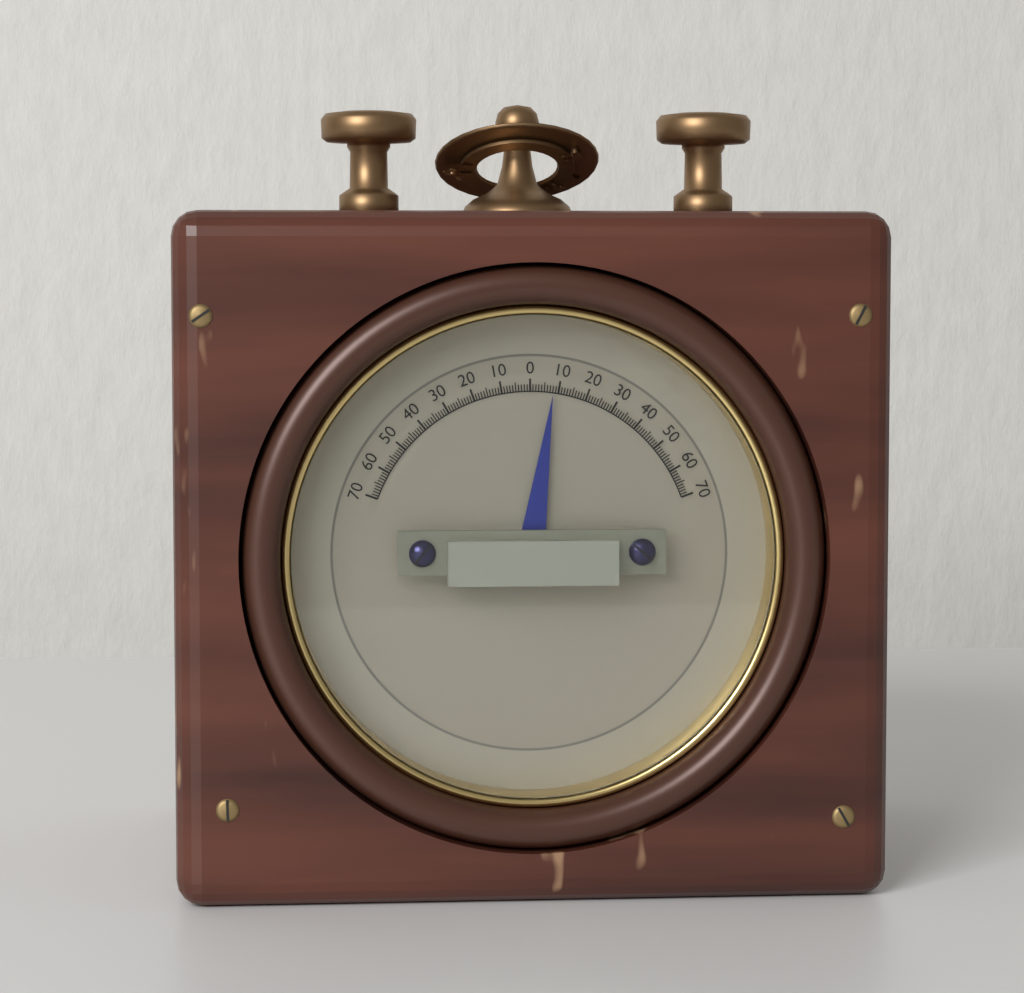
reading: 8 (no unit)
